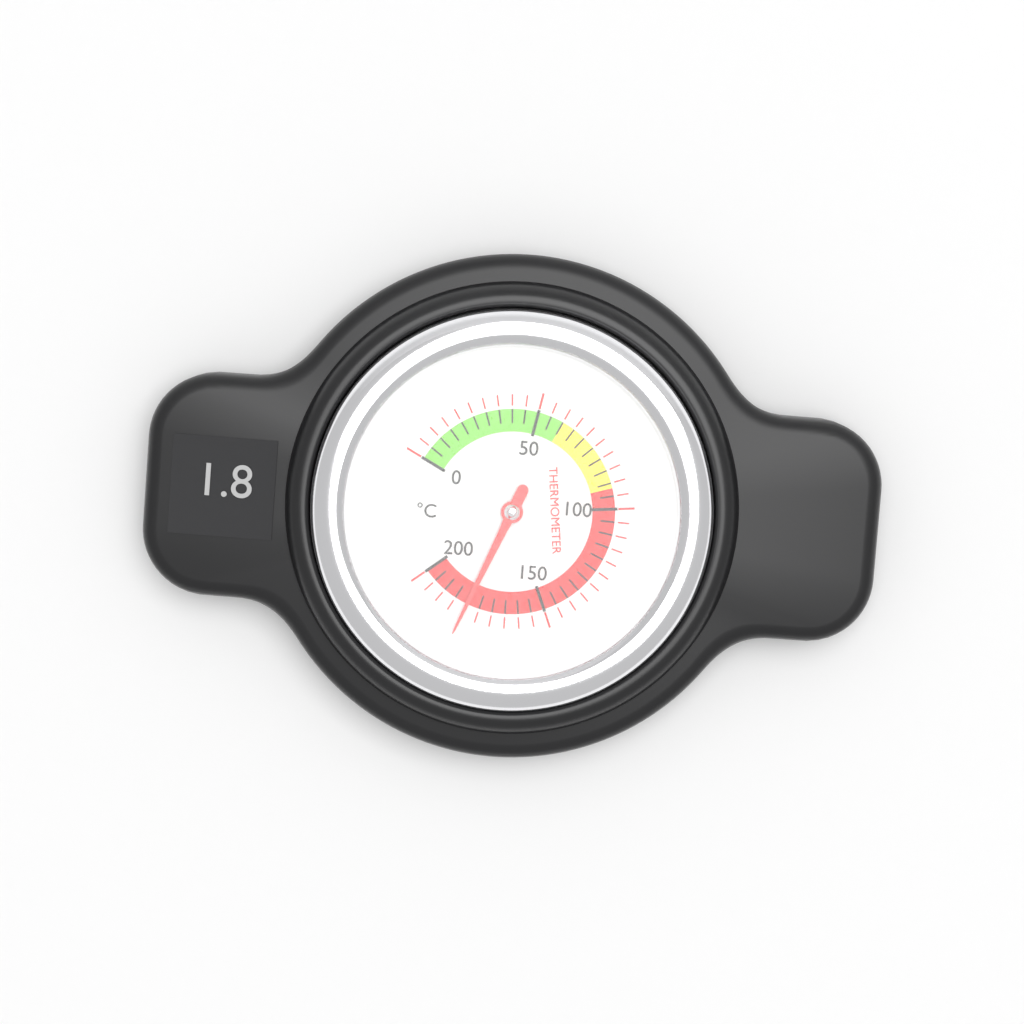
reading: 180 °C
